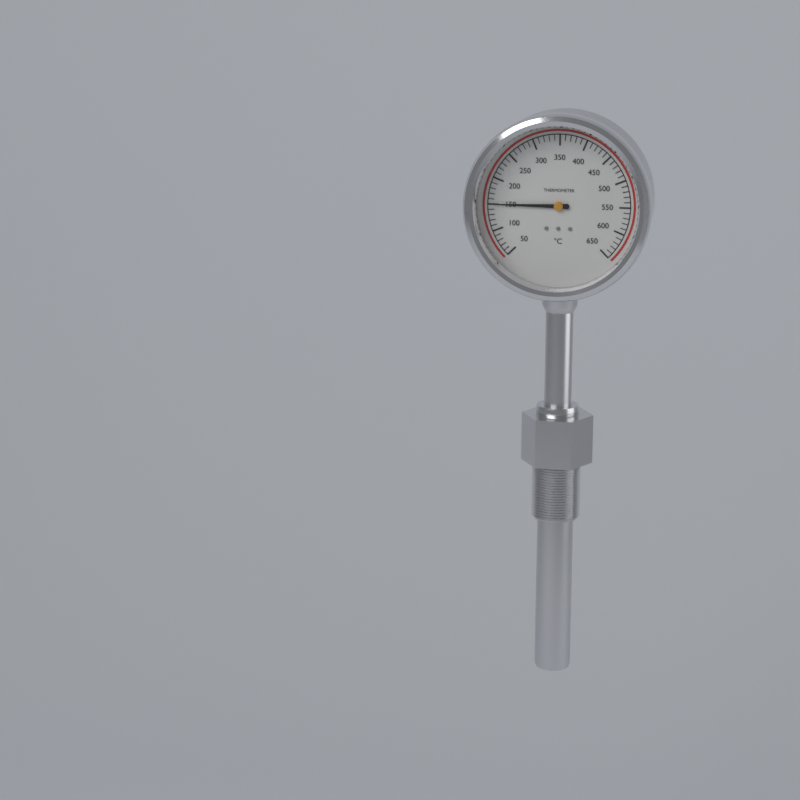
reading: 150 °C
